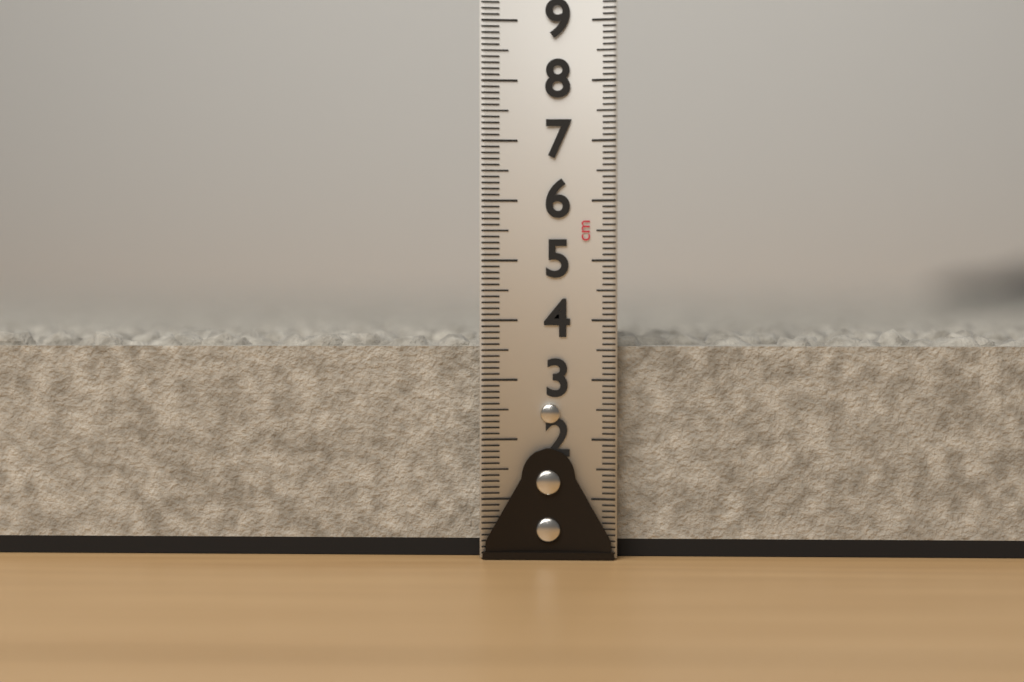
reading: 3.9 cm
